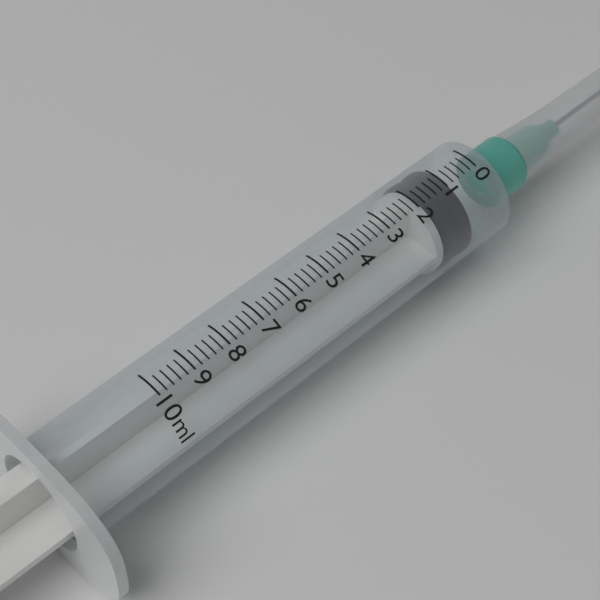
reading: 0.8 ml
